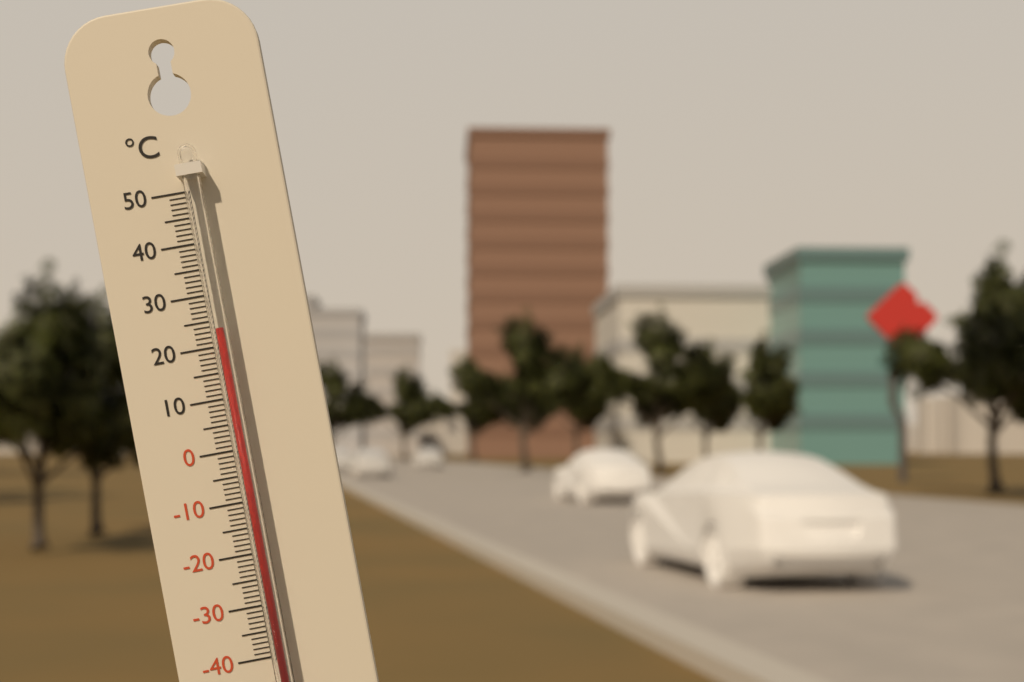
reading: 23 °C
